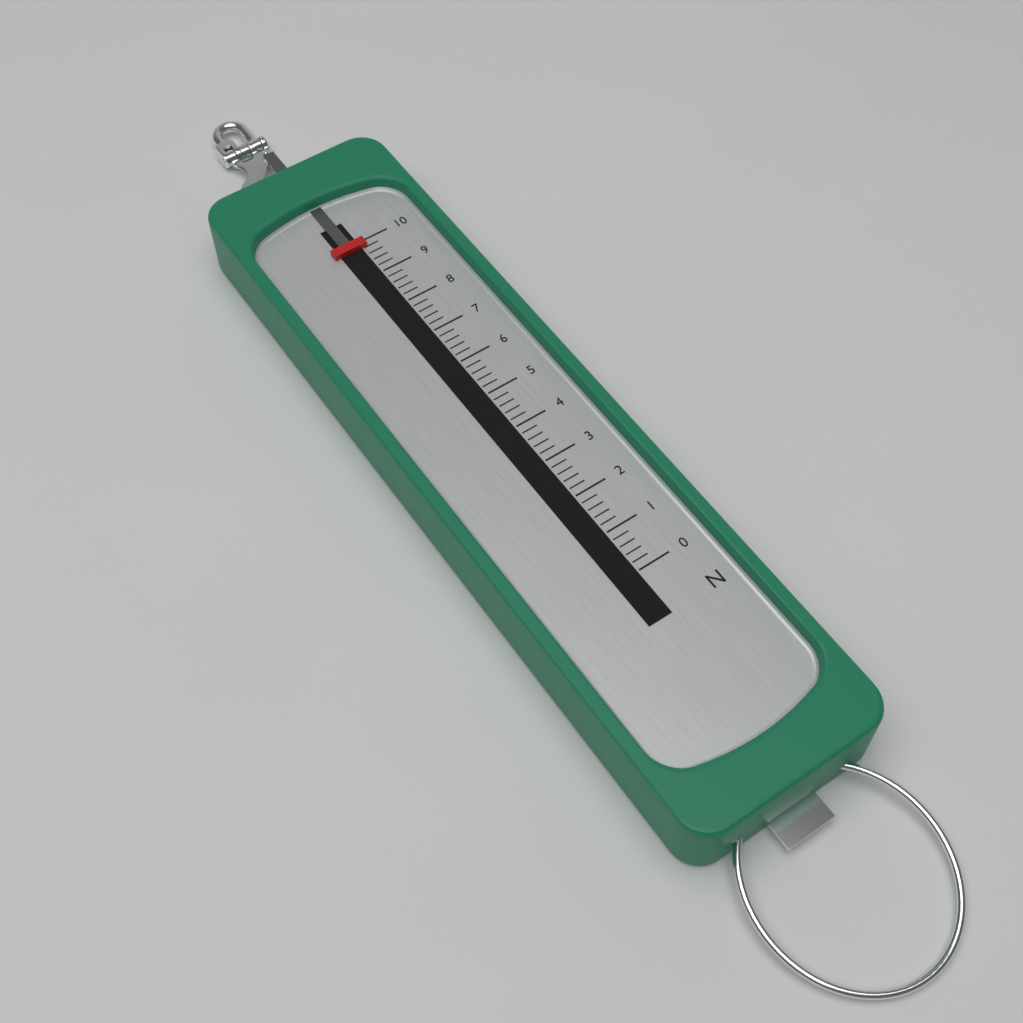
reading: 9.8 N
